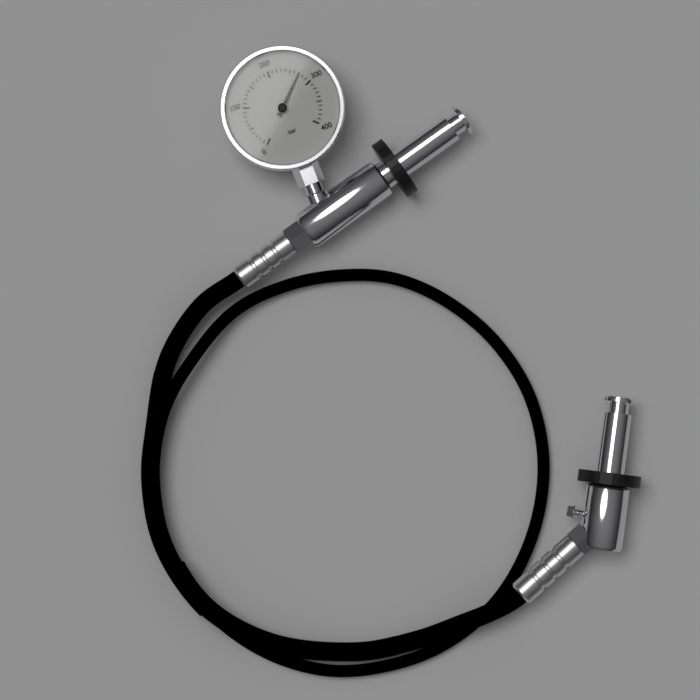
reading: 270 bar
